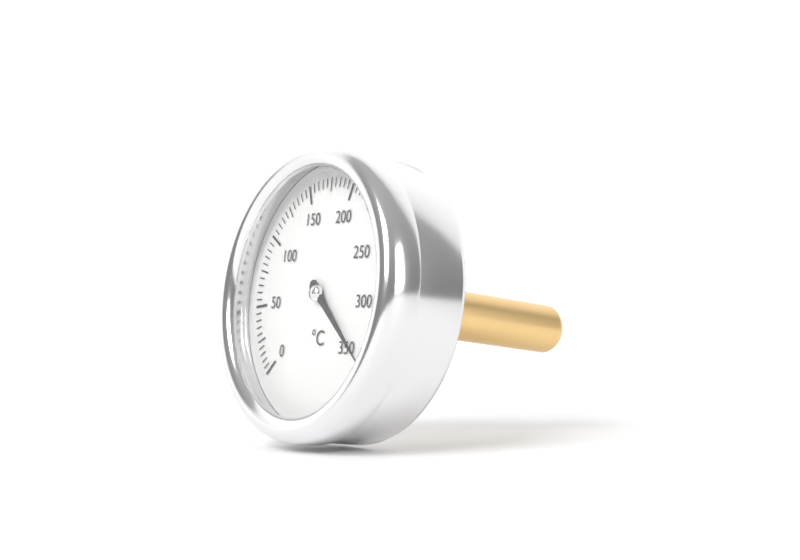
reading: 345 °C
